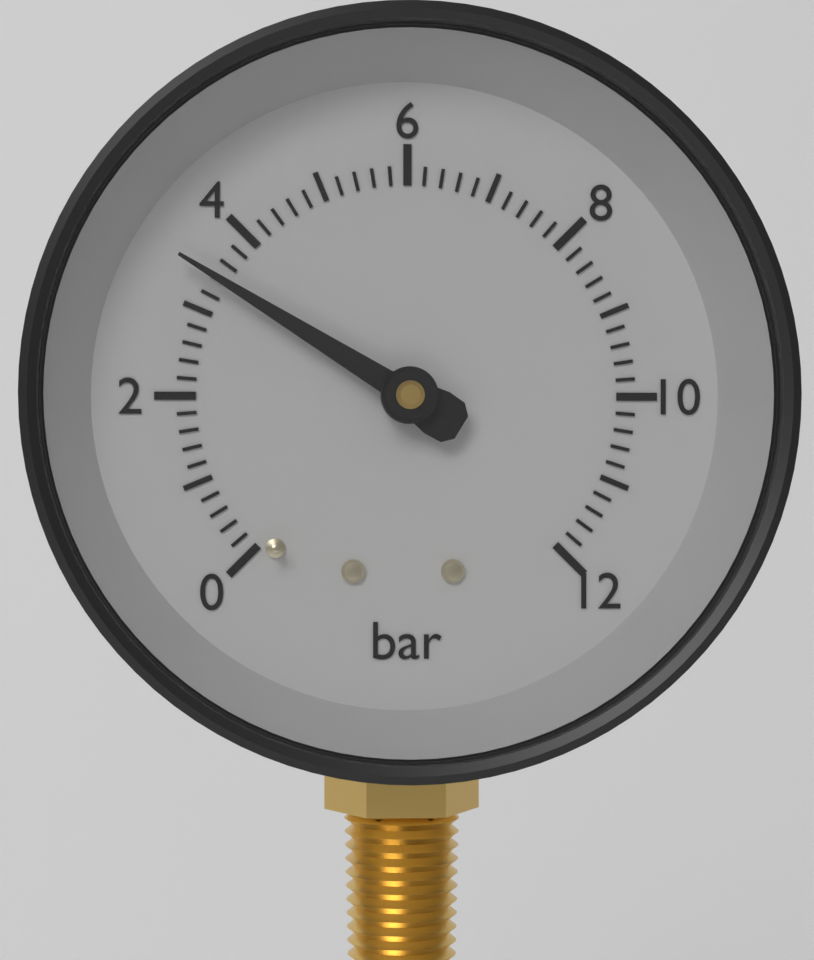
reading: 3.4 bar
